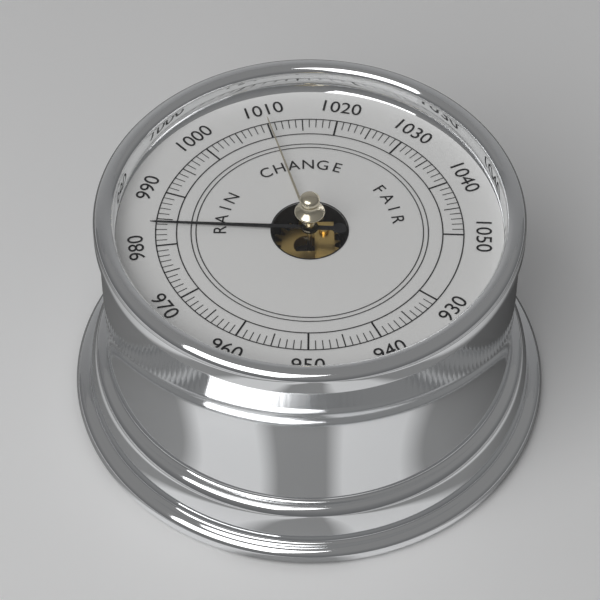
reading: 984 (no unit)
